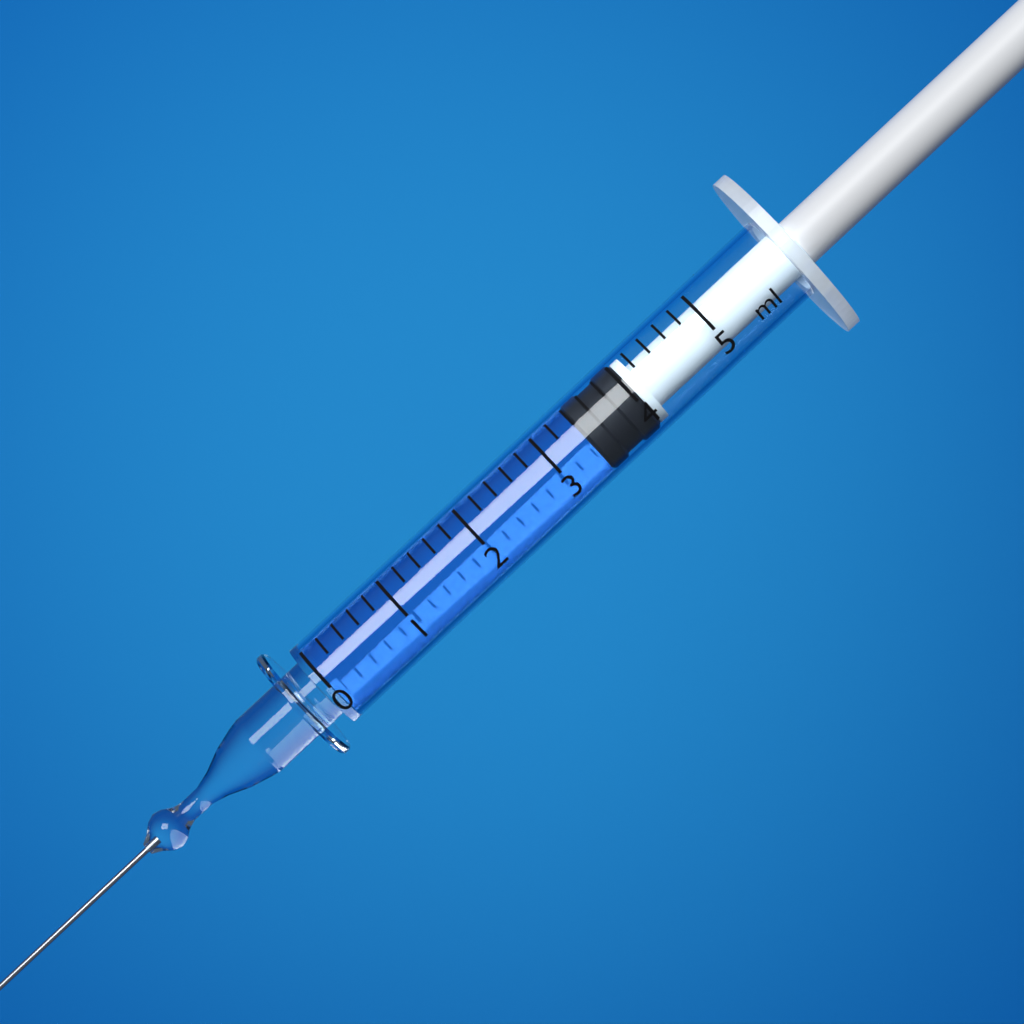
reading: 3.4 ml
